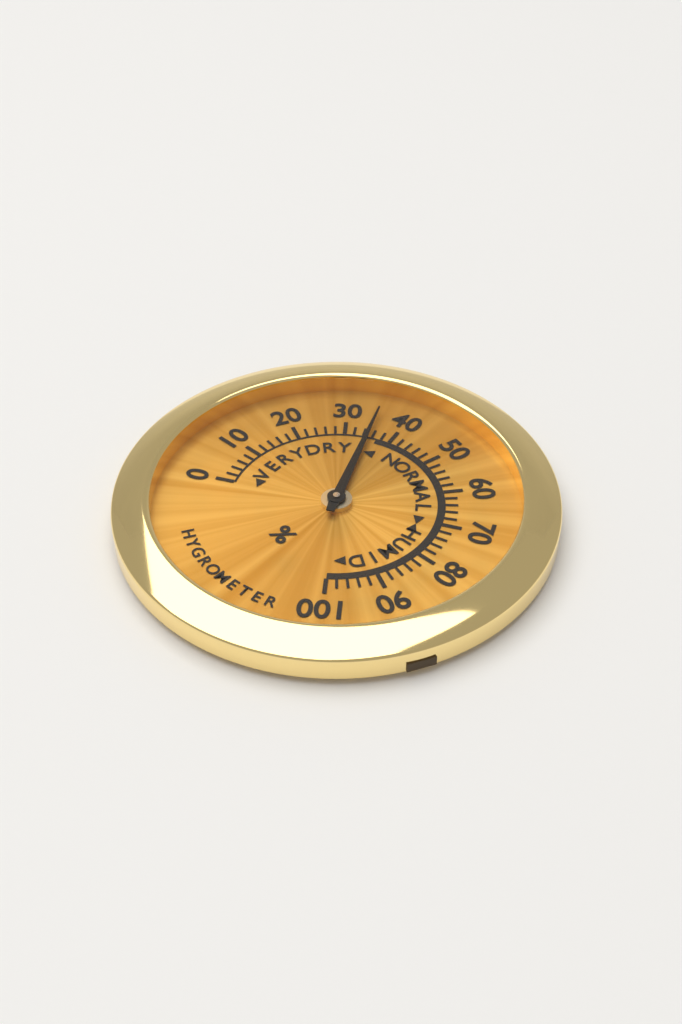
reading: 35 %
